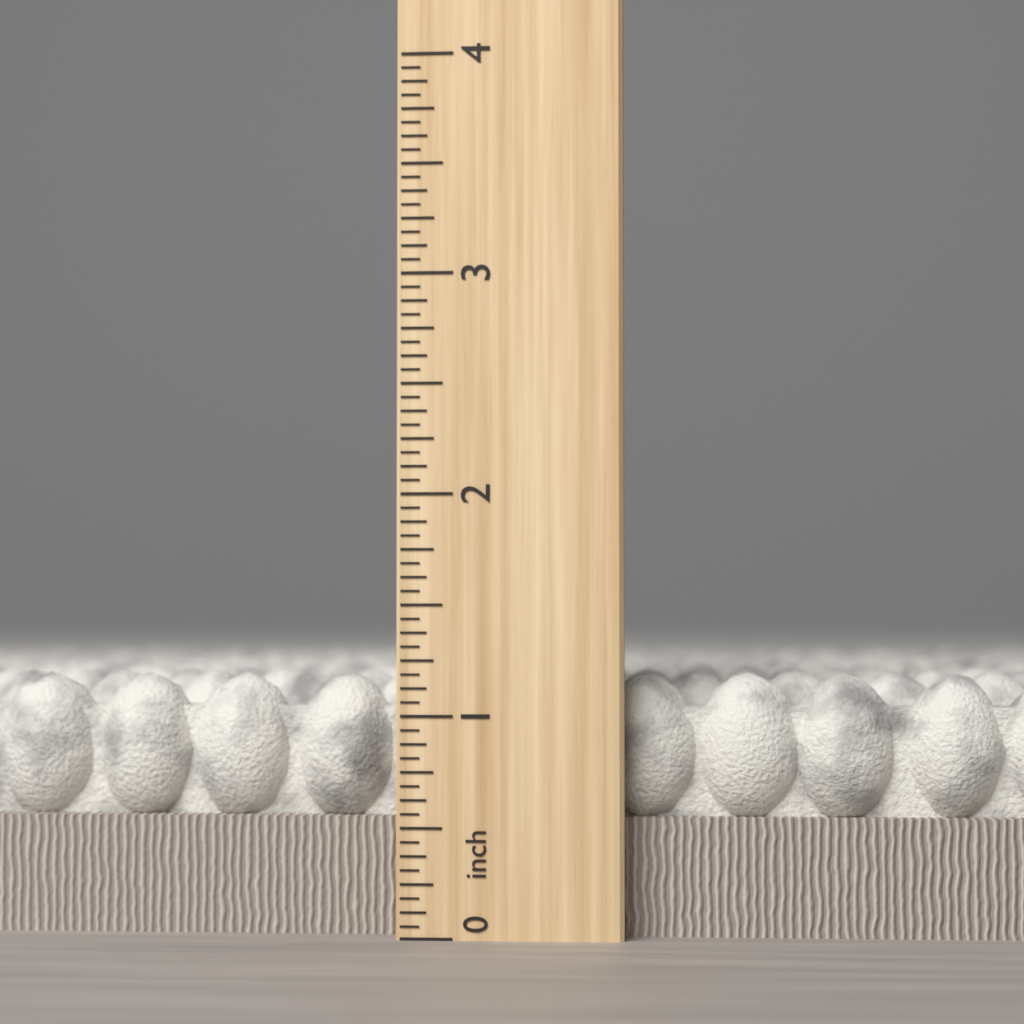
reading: 1.1875 inch
